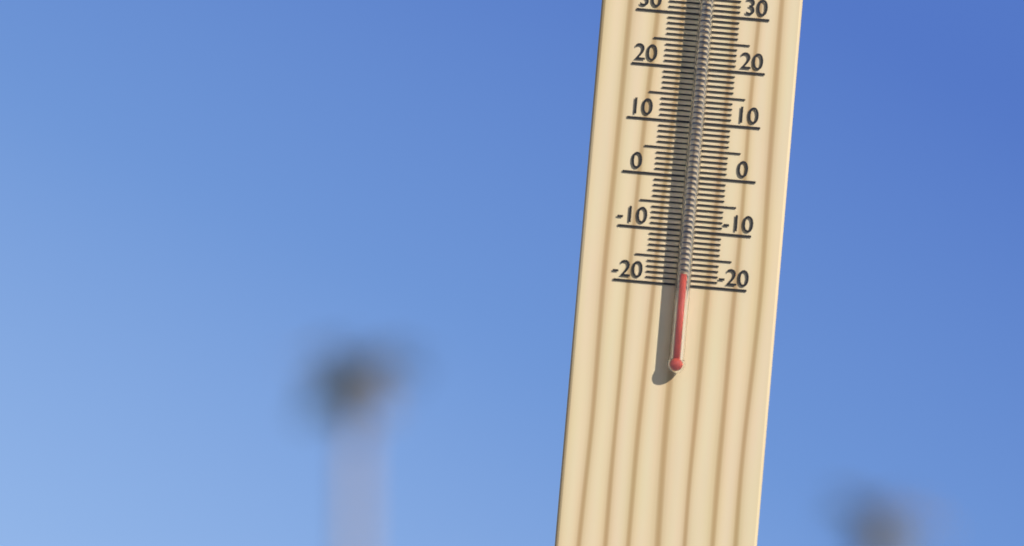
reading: -18 °C
